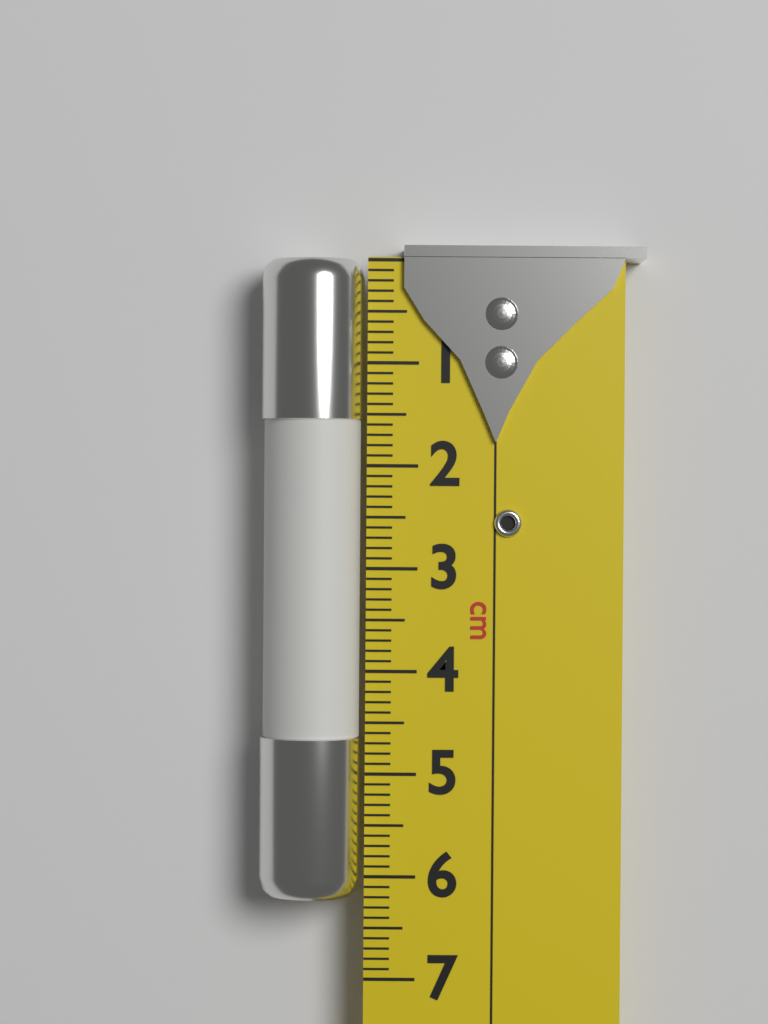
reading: 6.2 cm
